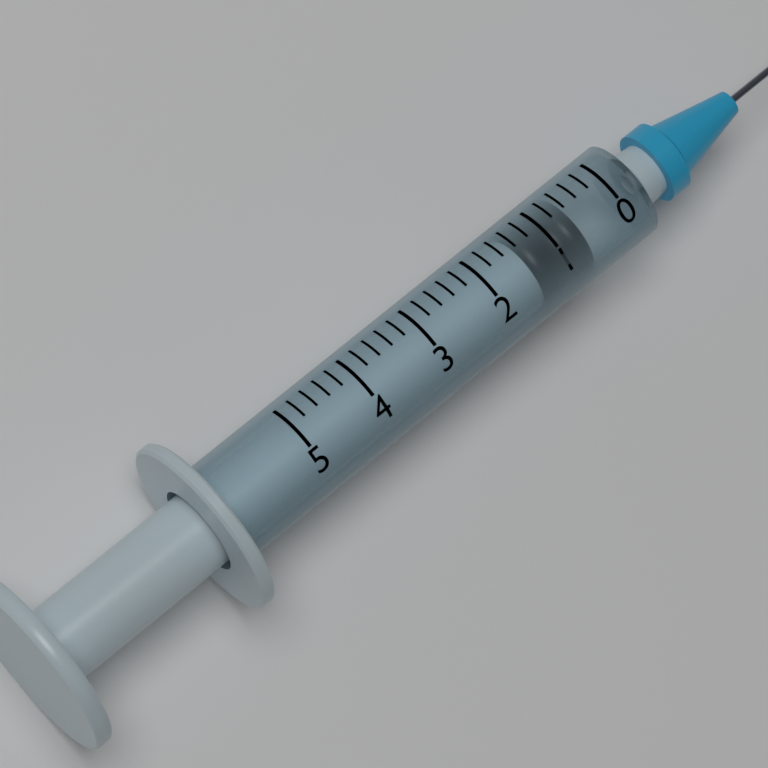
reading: 0.6 (no unit)
